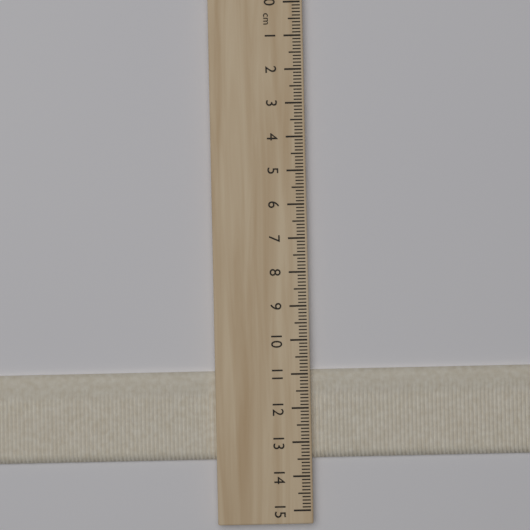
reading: 13.5 cm
